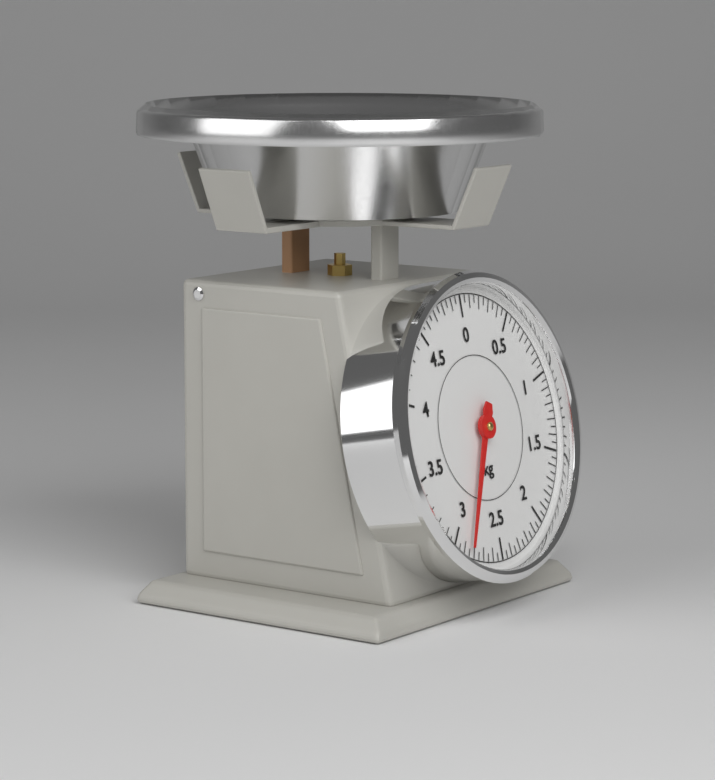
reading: 2.85 kg
